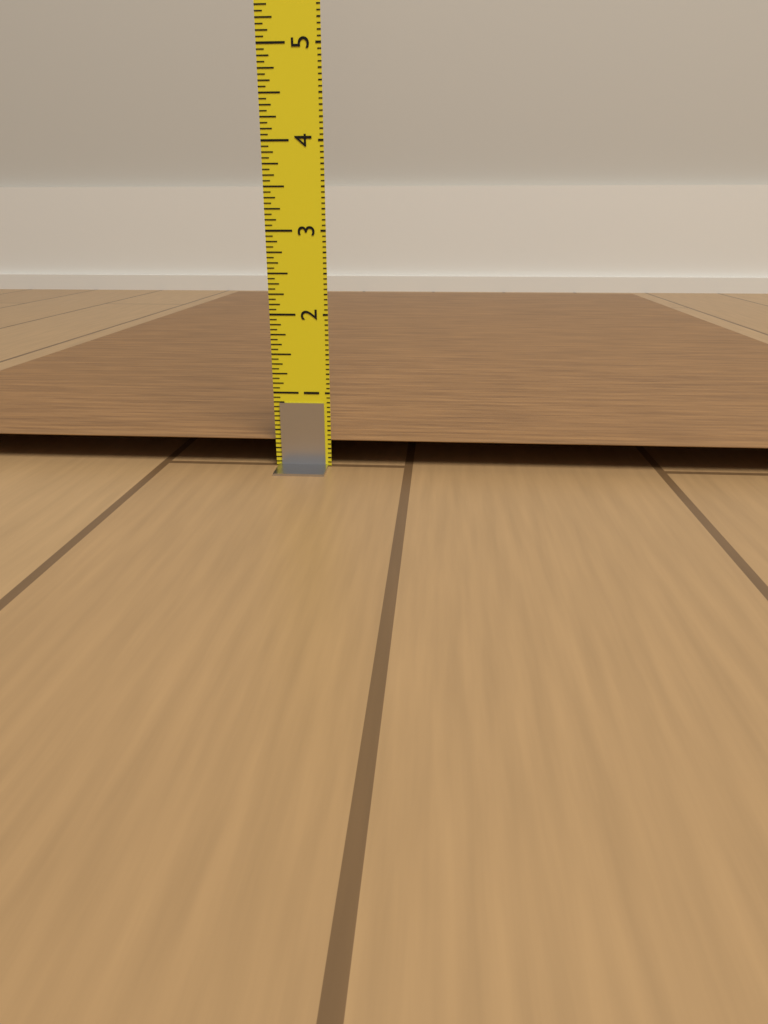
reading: 0.3750 in
